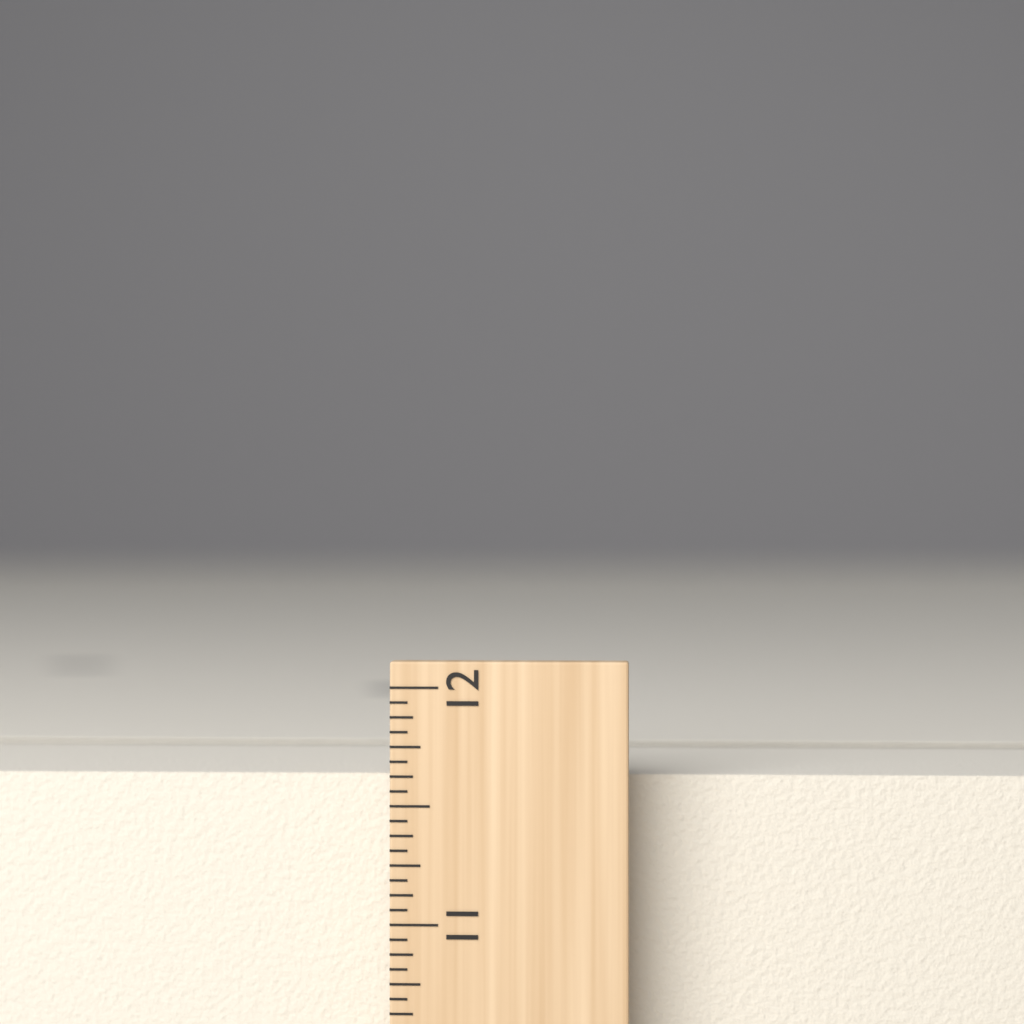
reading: 11.6250 inch
